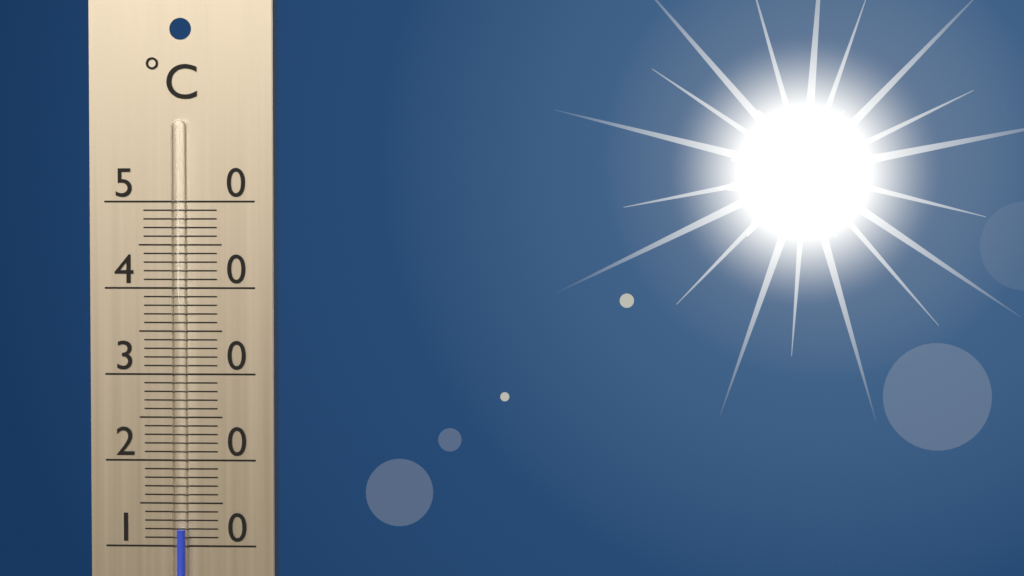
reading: 12 °C
